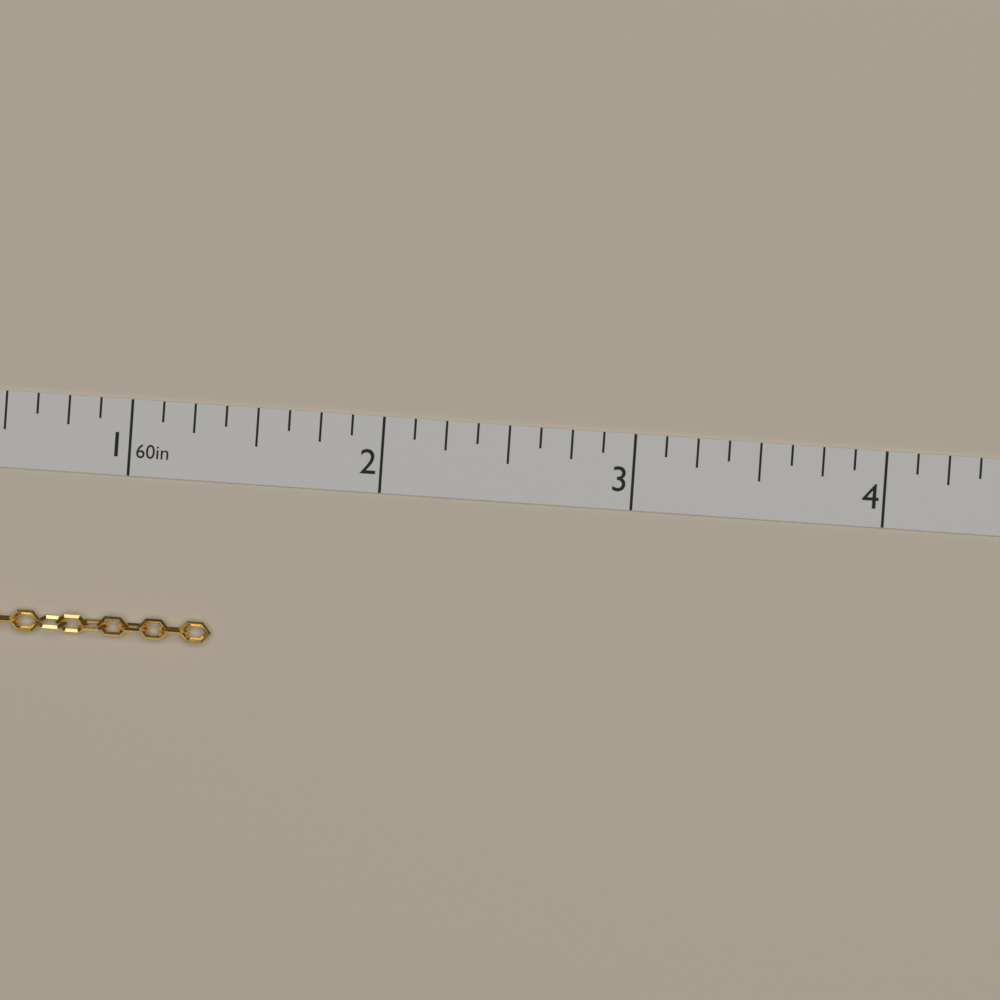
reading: 1.375 in
